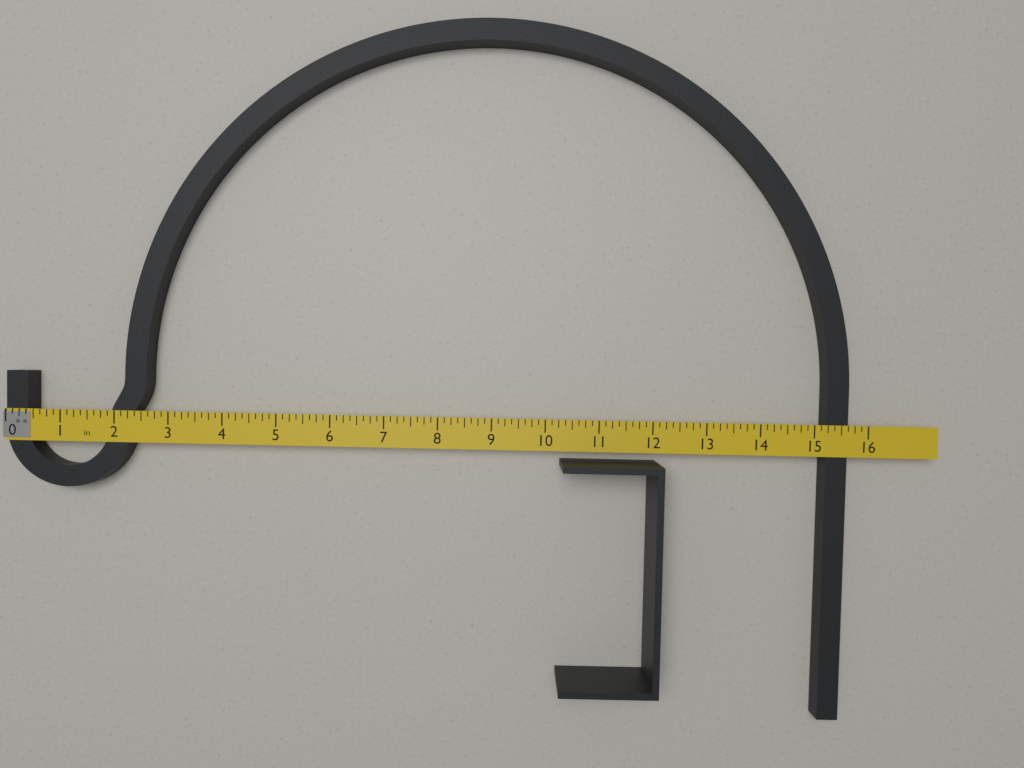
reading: 15.625 in
